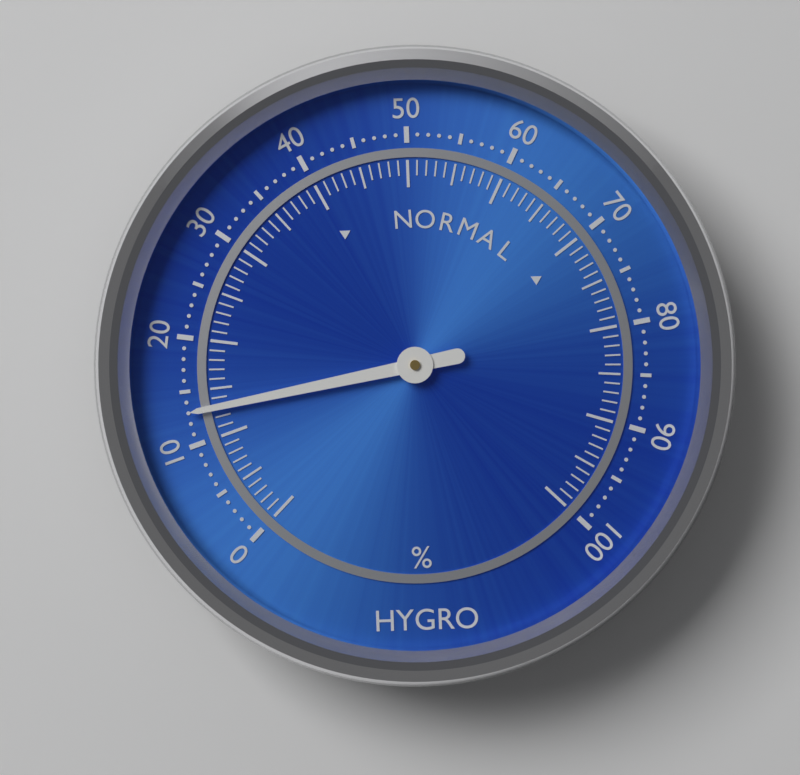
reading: 13 %
